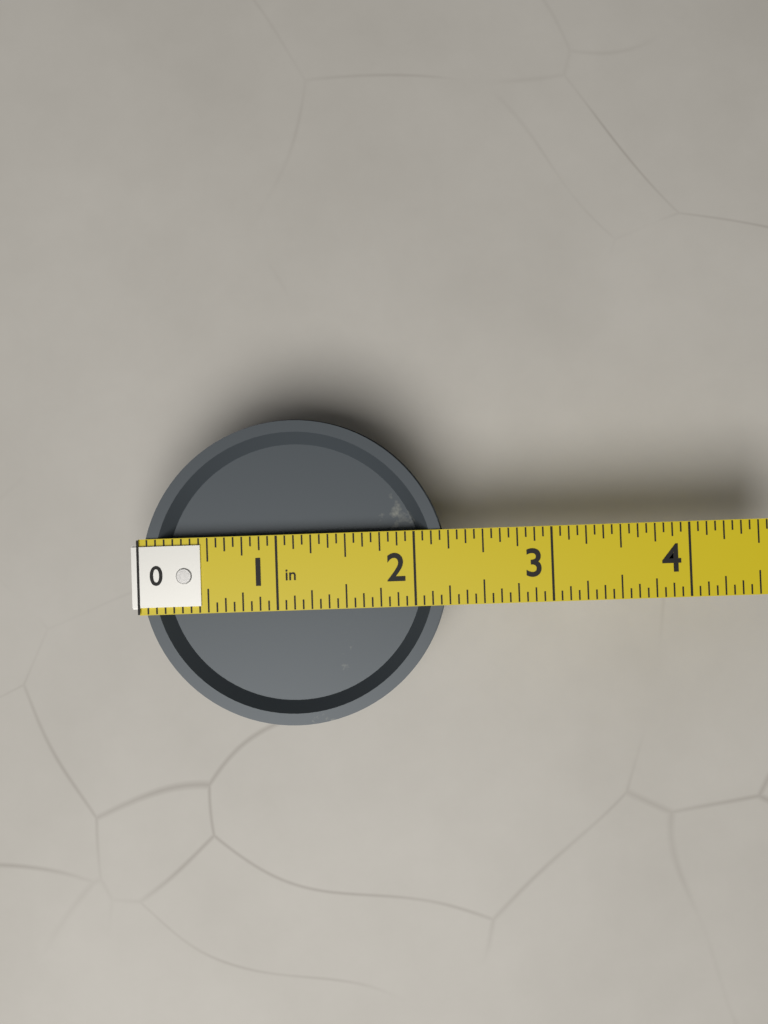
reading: 2.2500 in
